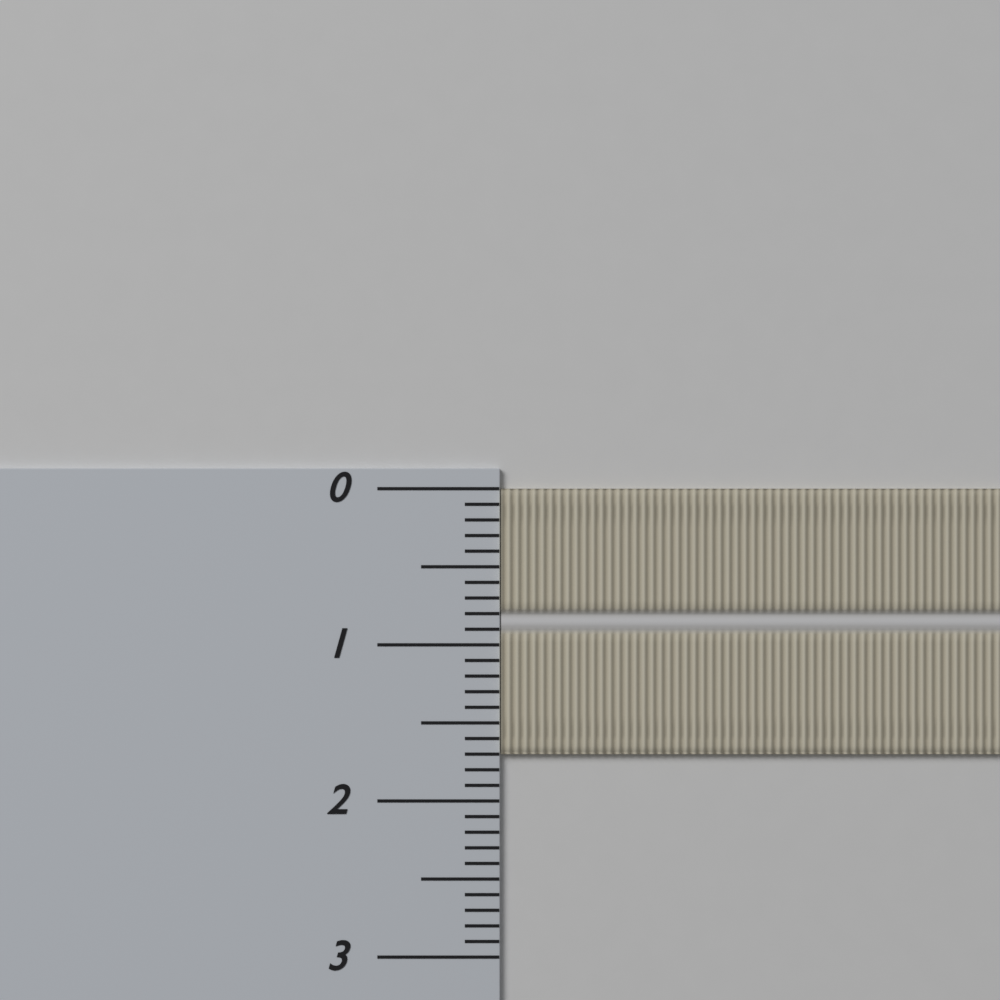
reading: 1.7 (no unit)
